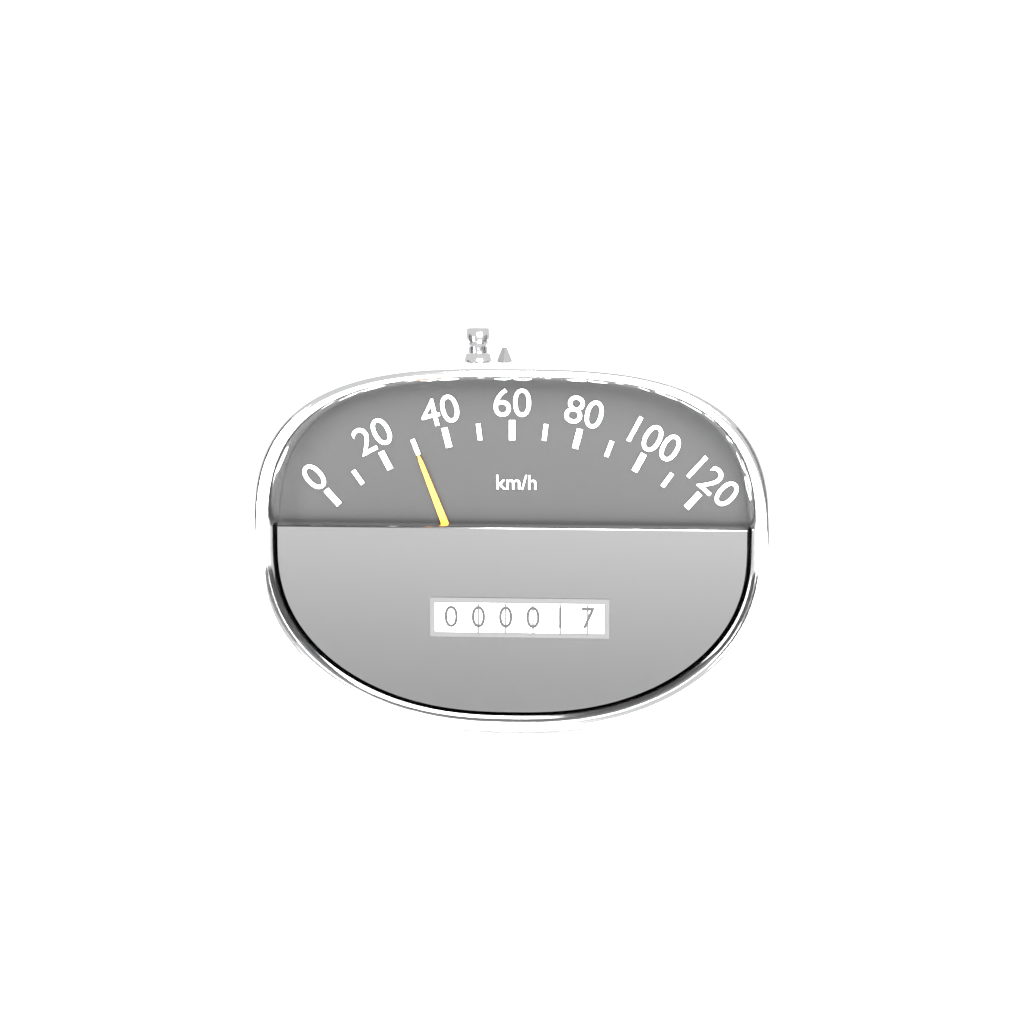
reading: 30 km/h
